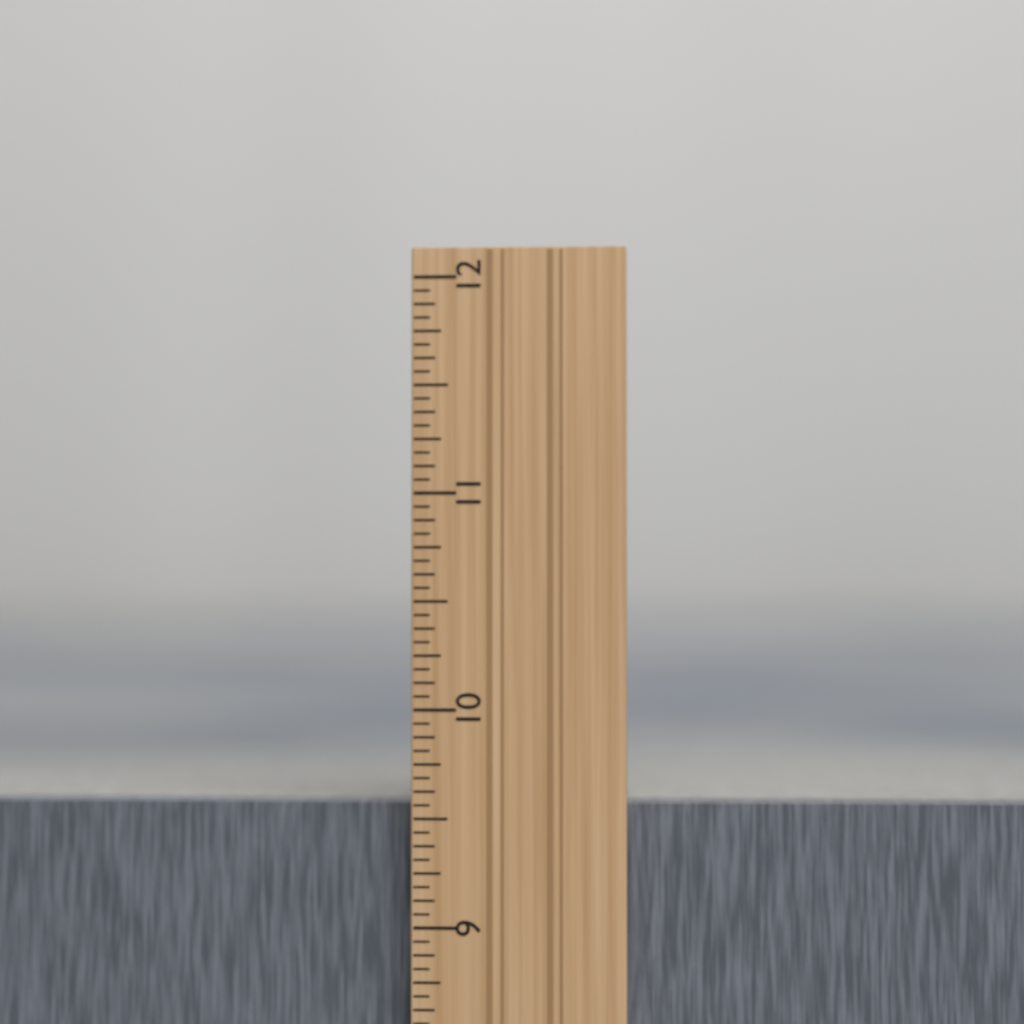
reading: 9.5625 in
